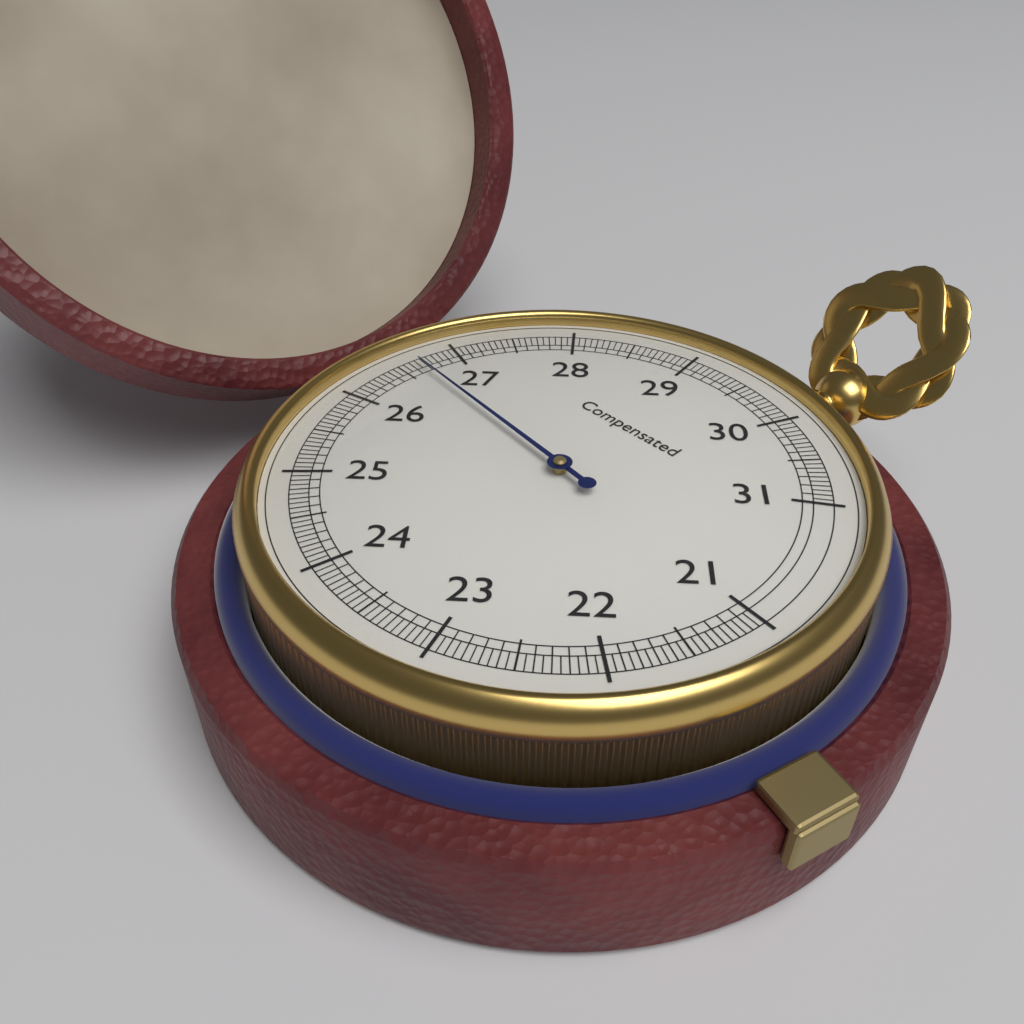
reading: 26.65 (no unit)
